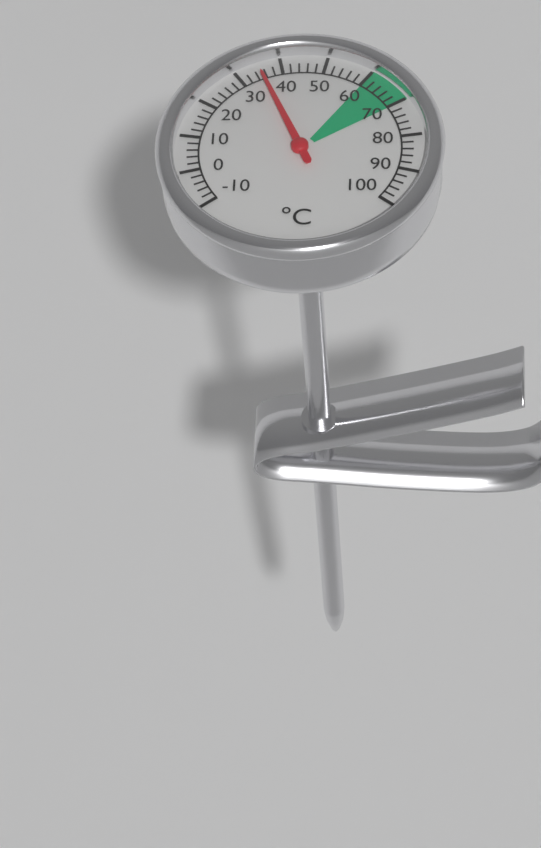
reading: 35 °C
